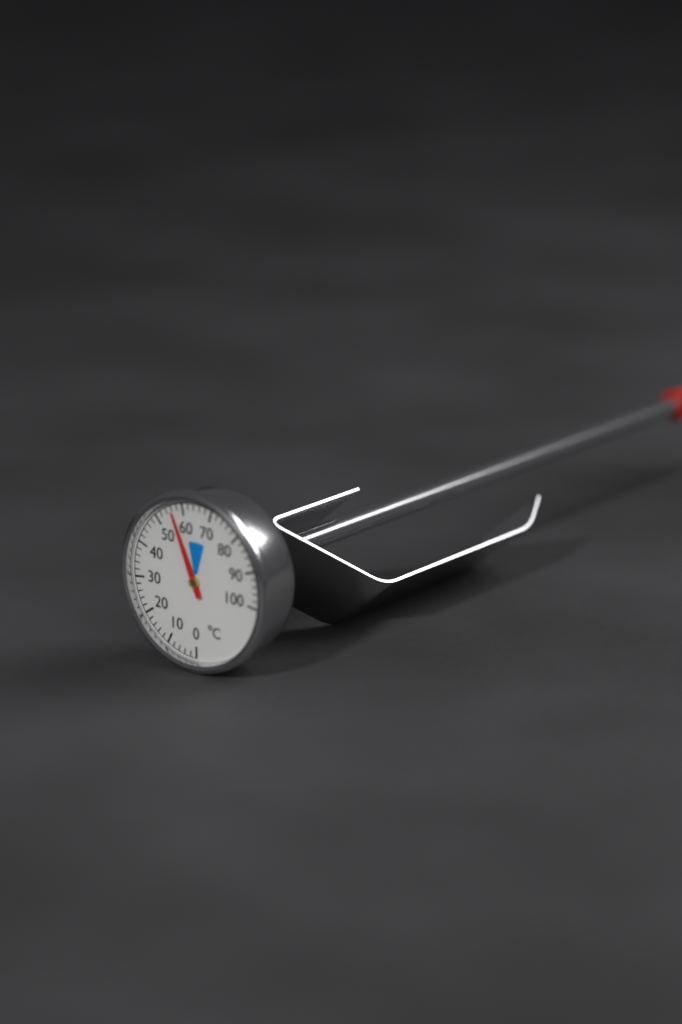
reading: 56 °C
